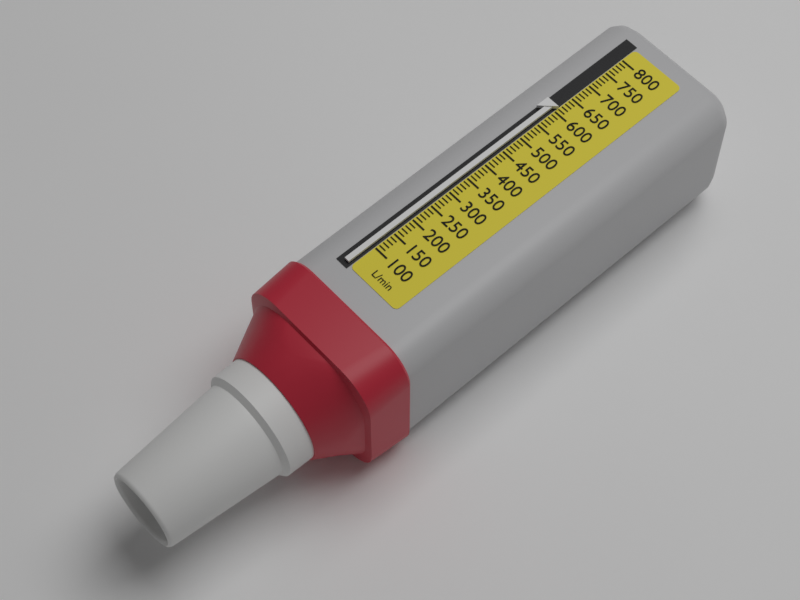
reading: 610 L/min
